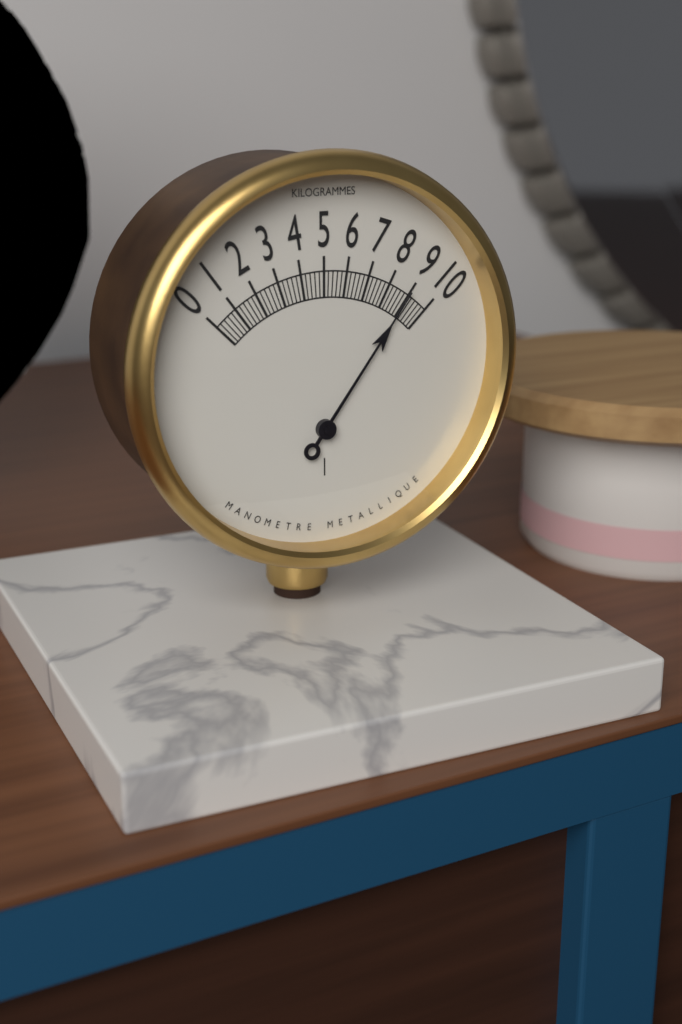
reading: 9.0 kg
